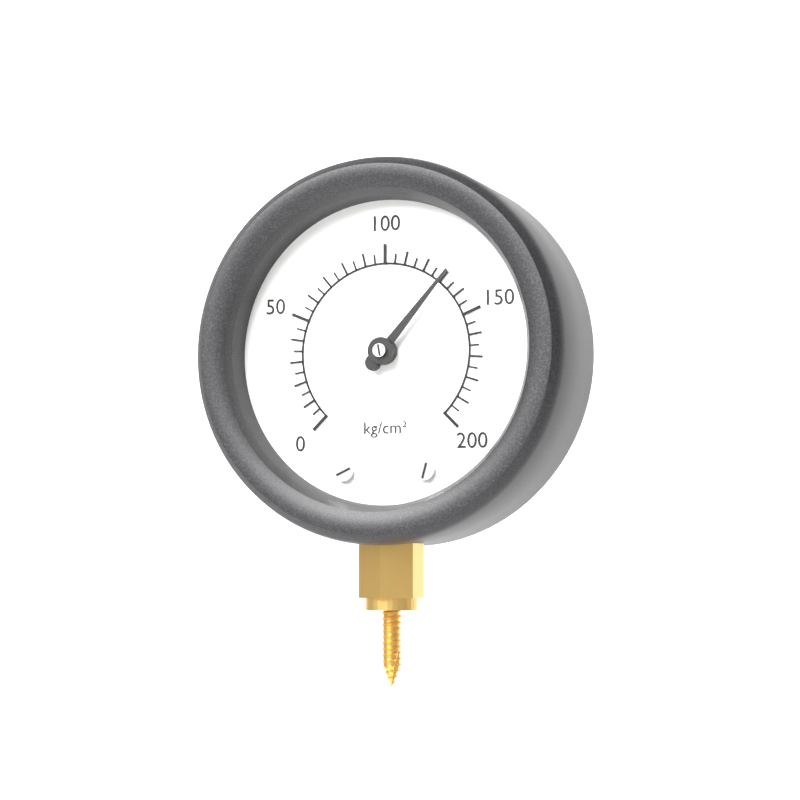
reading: 130 kg/cm²
